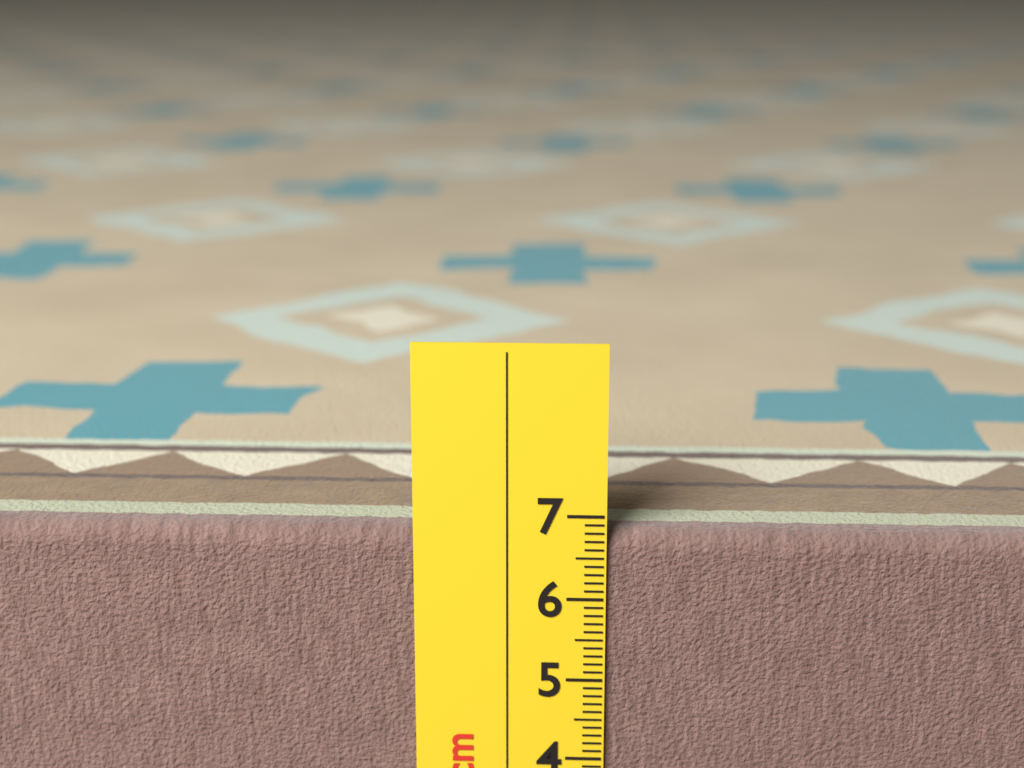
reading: 6.8 cm
